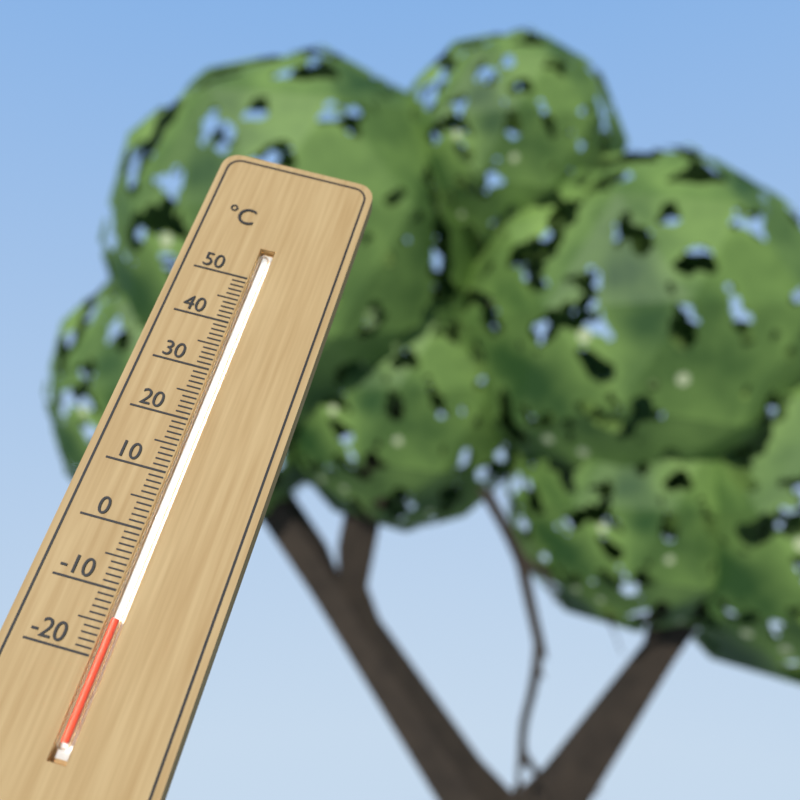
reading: -14 °C
